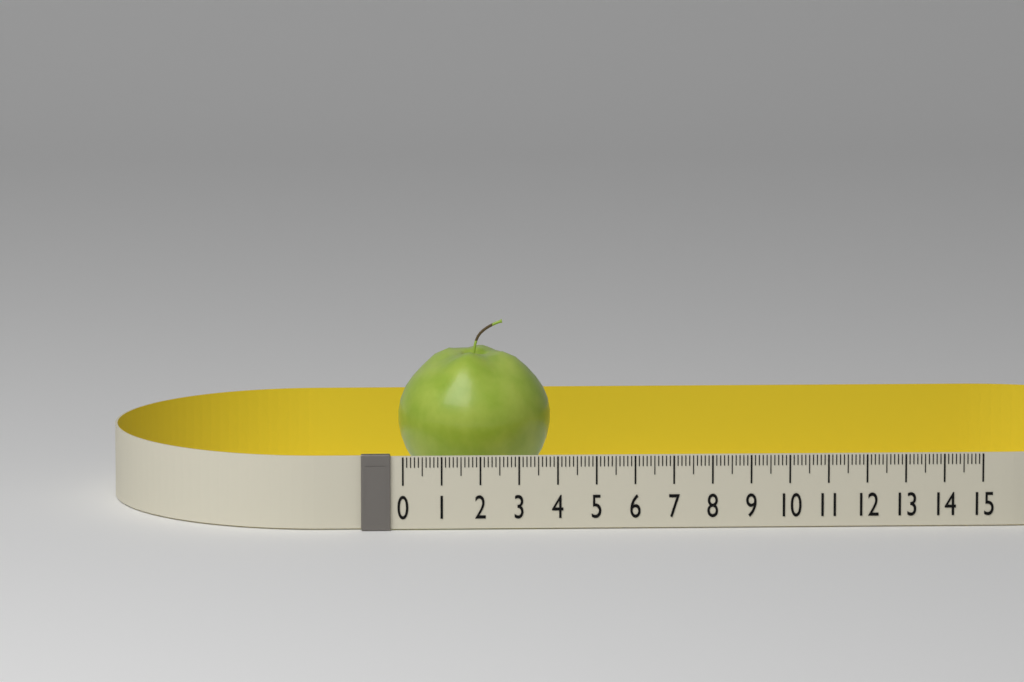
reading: 4.0 (no unit)
